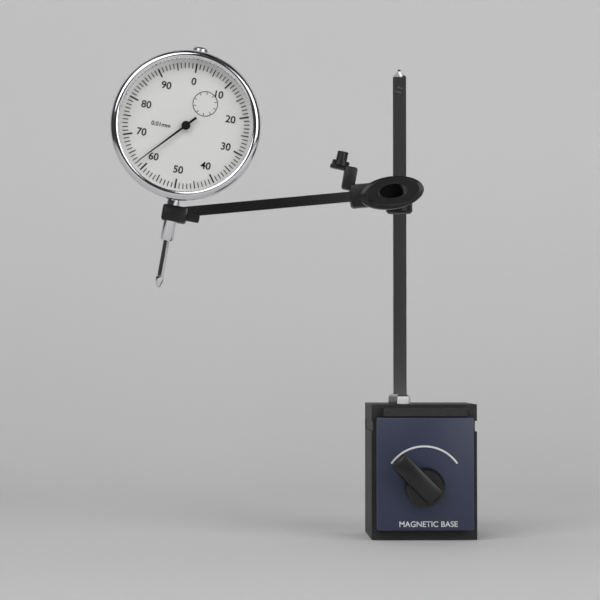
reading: 0.62 mm
